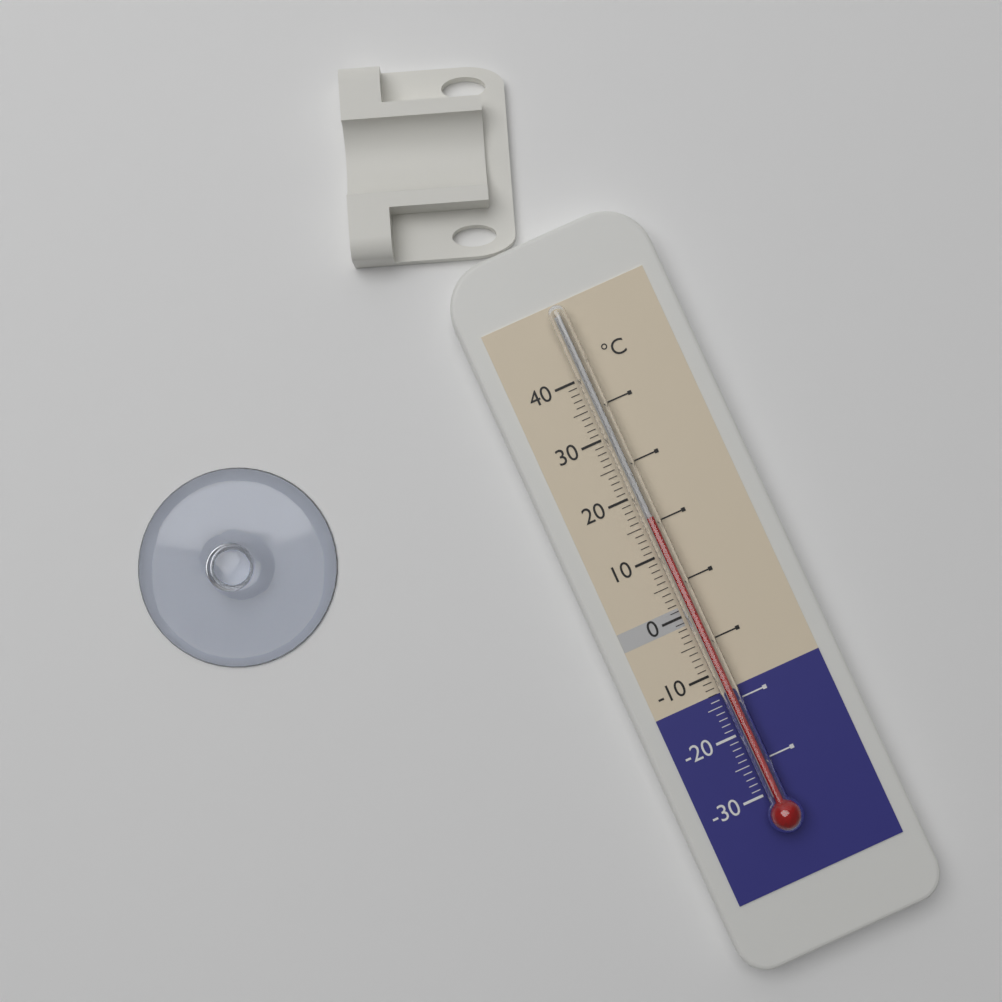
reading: 16 °C
